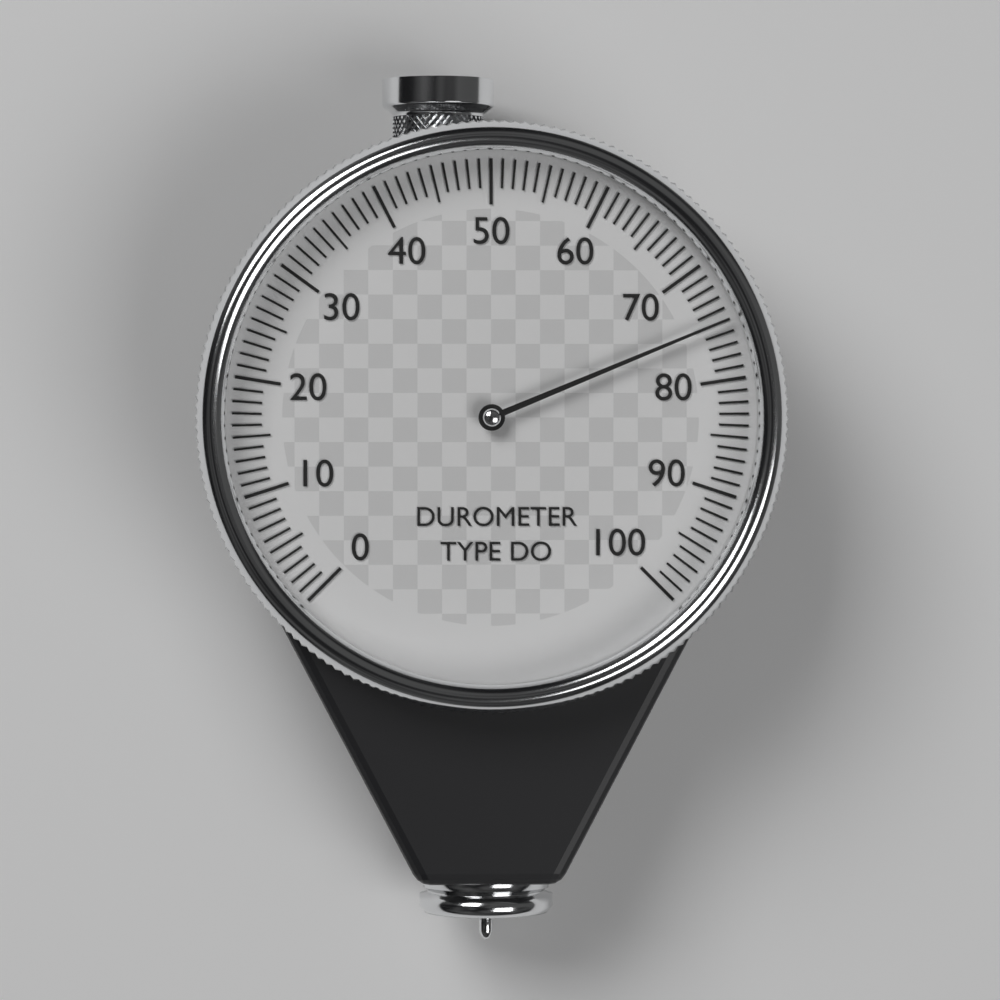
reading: 75 (no unit)
